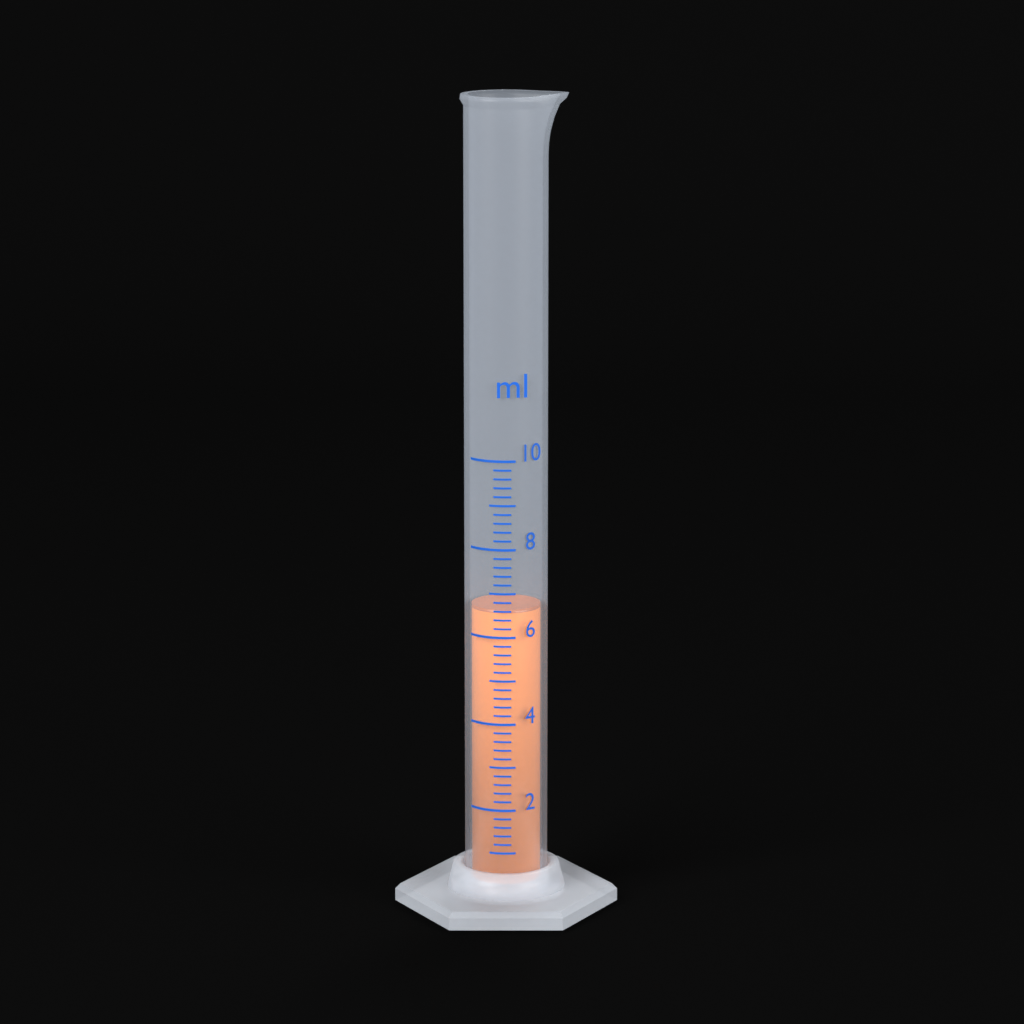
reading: 6.6 ml
